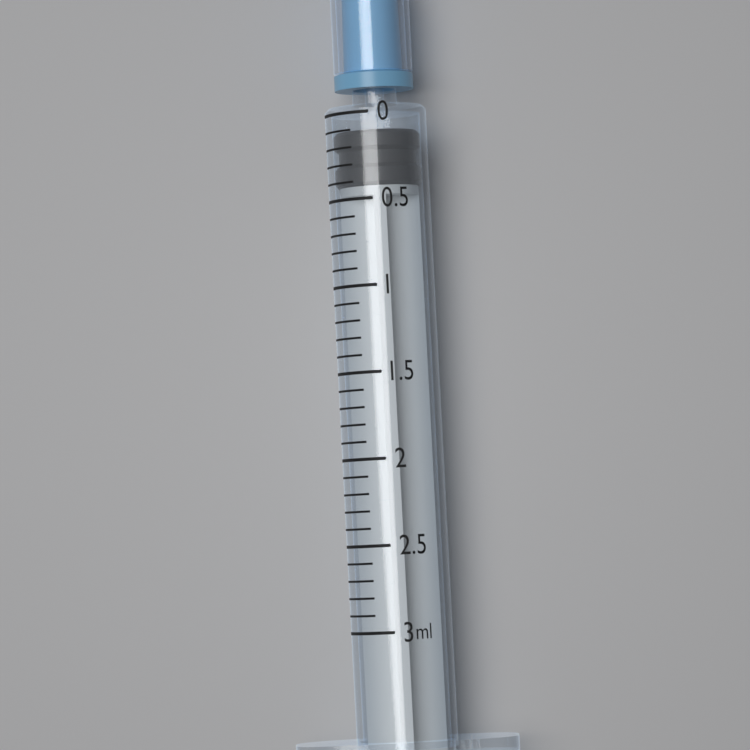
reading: 0.1 ml
